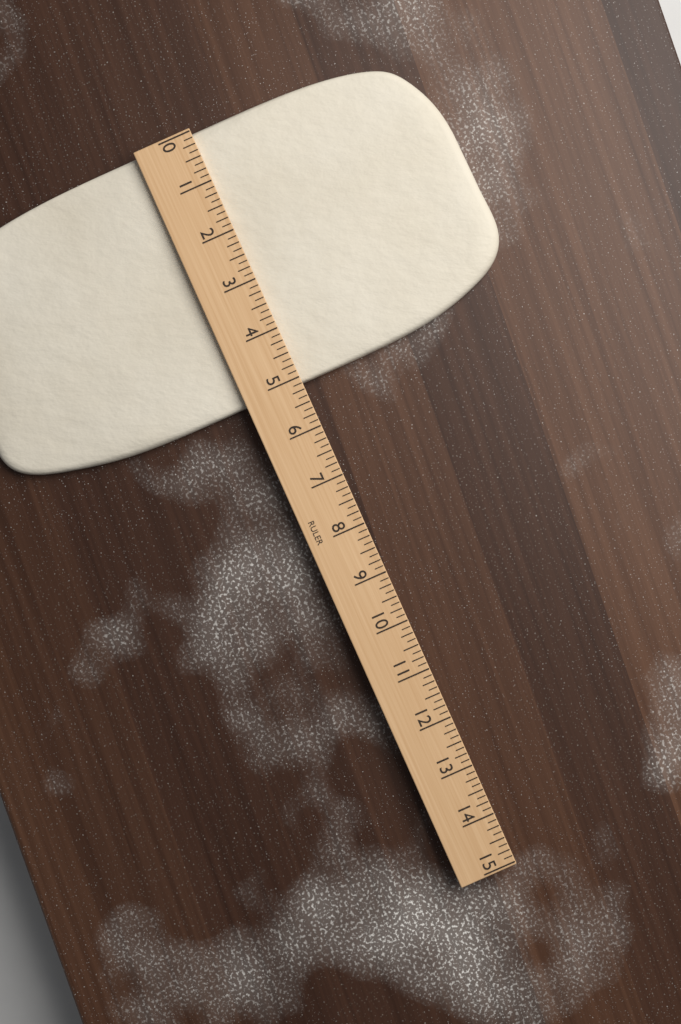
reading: 5.125 (no unit)
